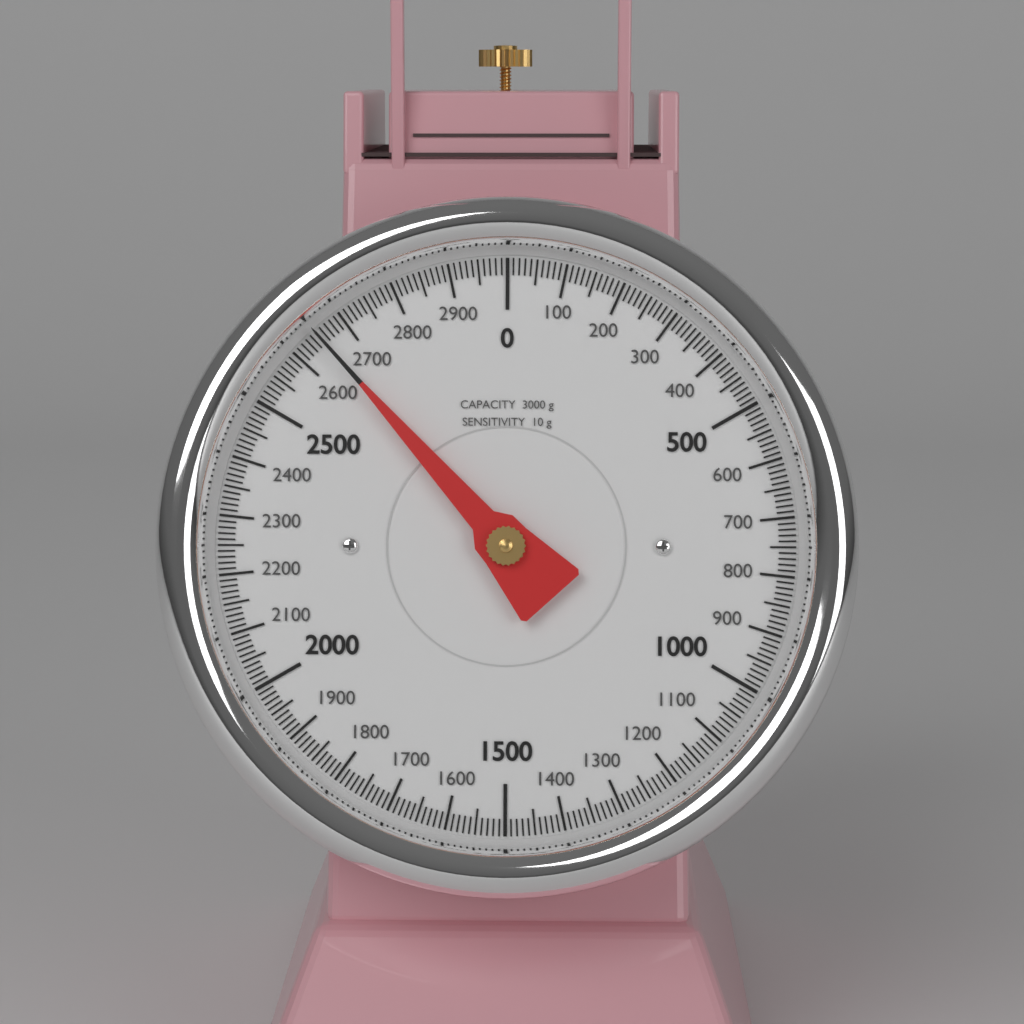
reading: 2650 g
